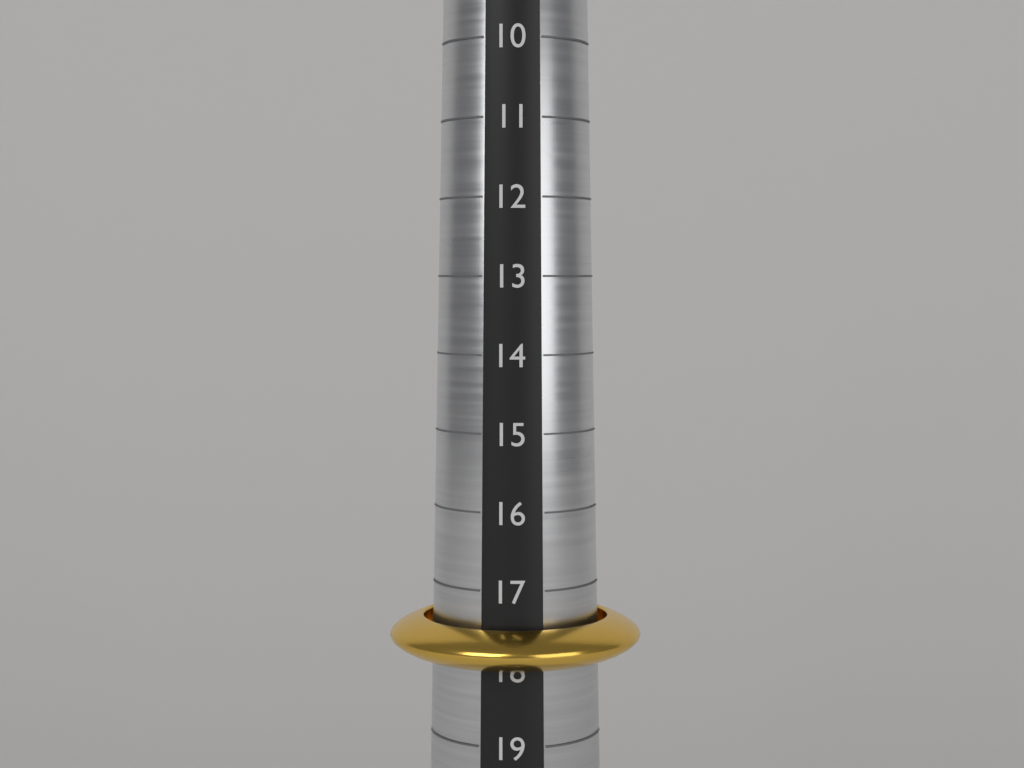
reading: 18 (no unit)
